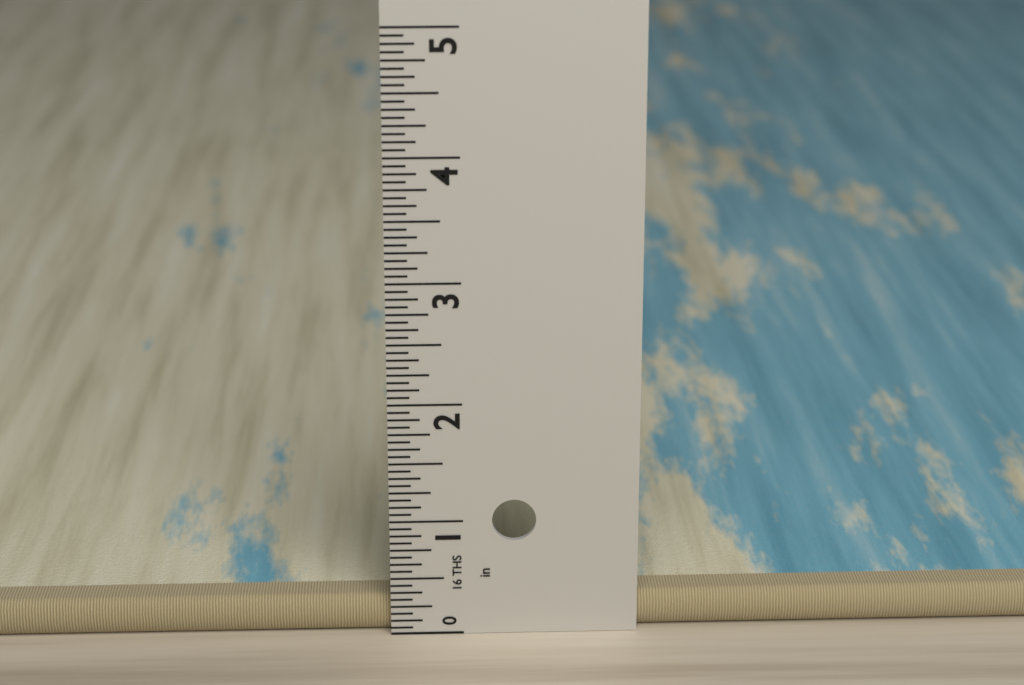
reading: 0.3125 in
